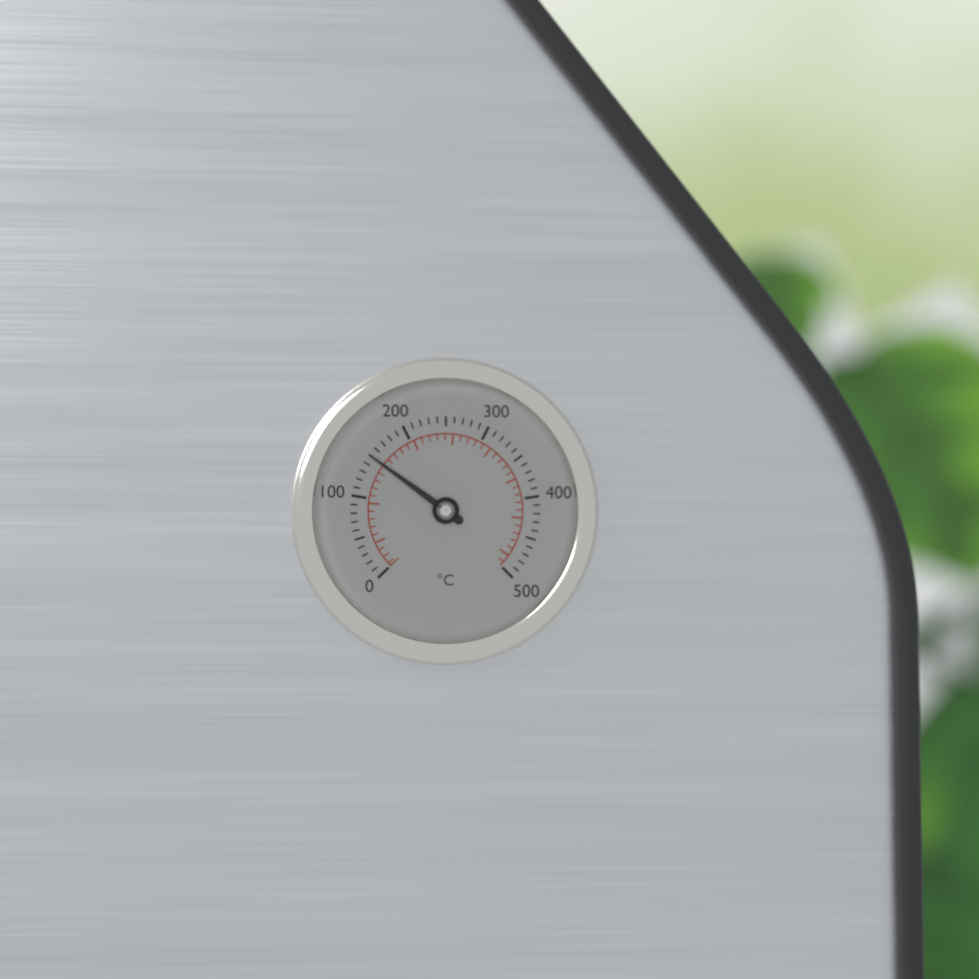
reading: 150 °C
